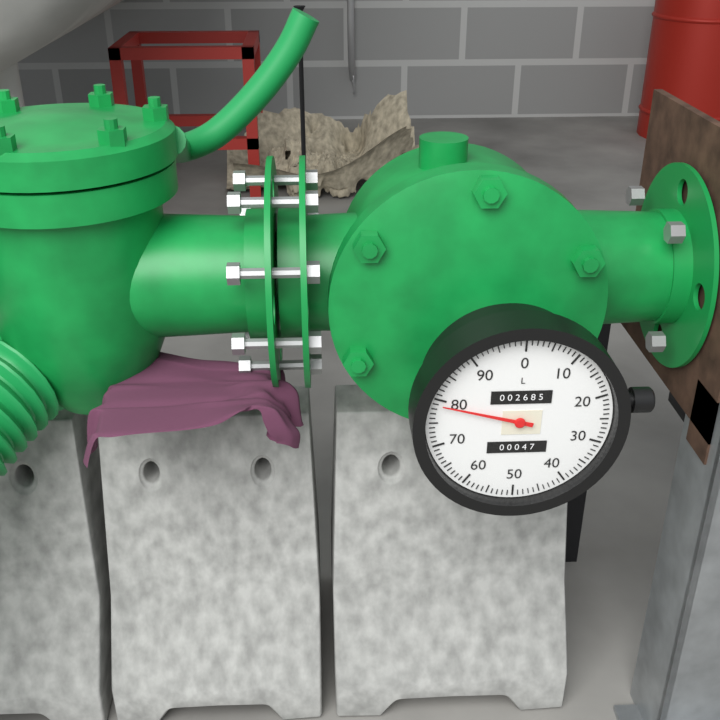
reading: 79 L
